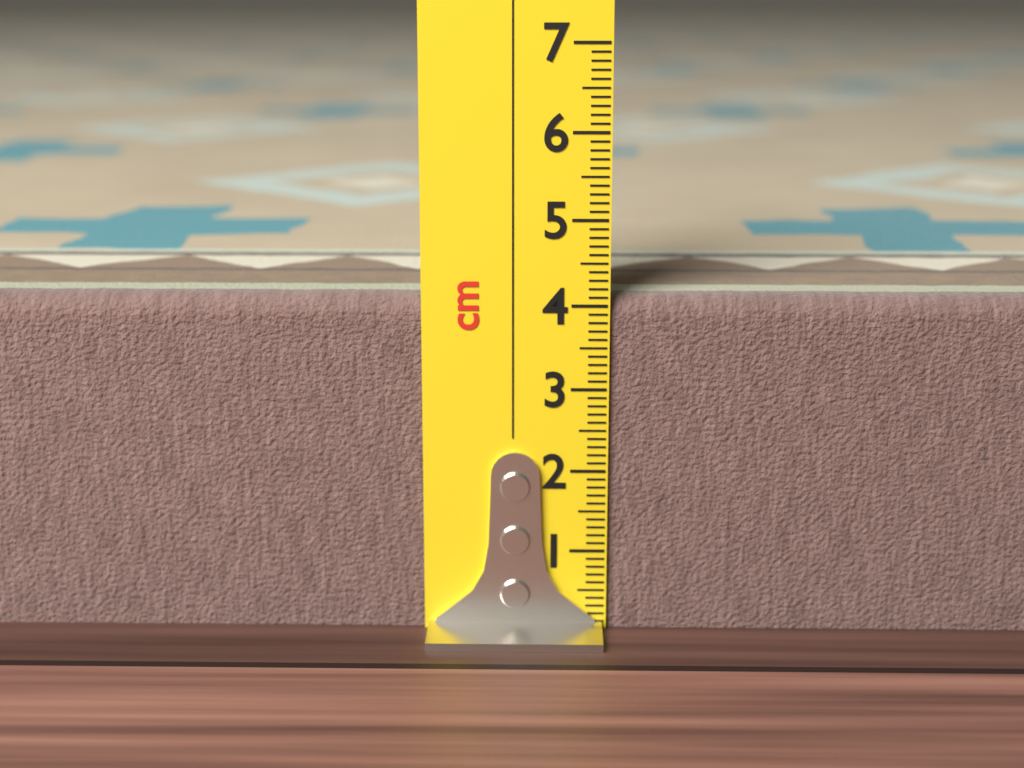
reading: 4.1 cm
